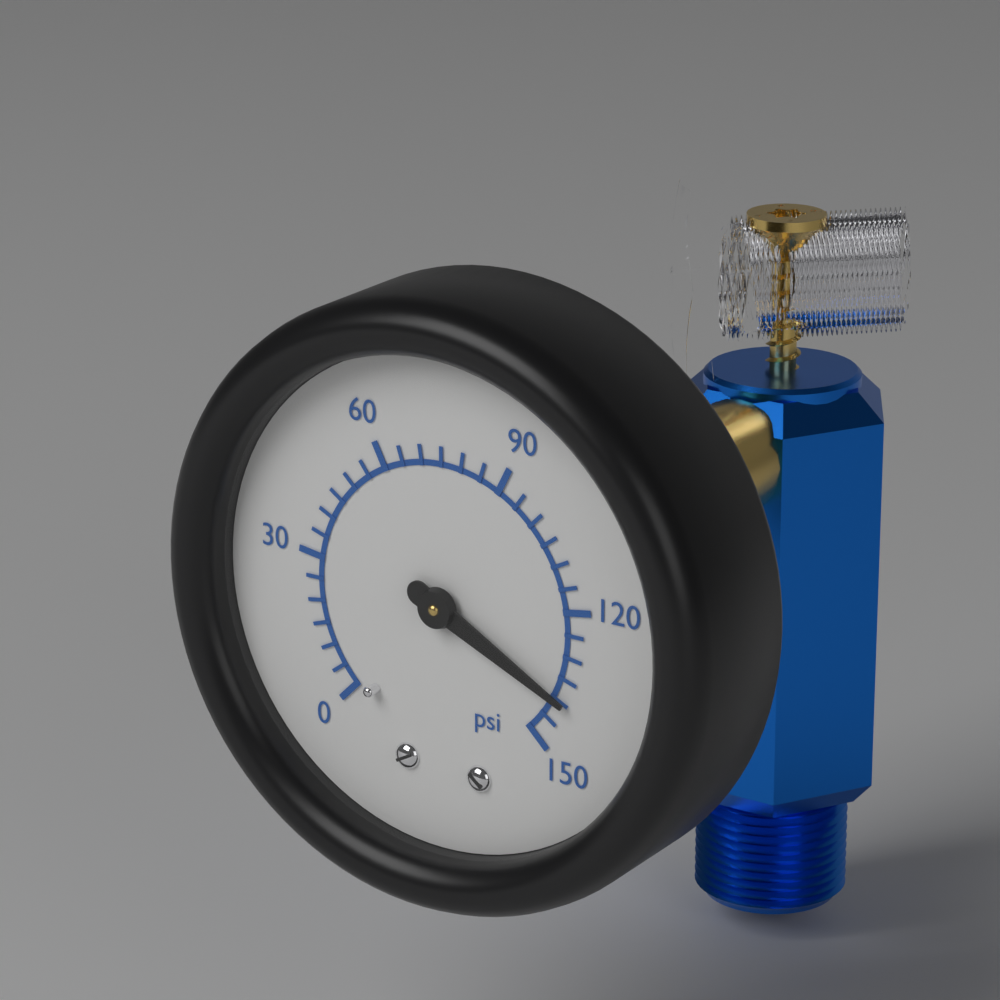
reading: 140 psi
